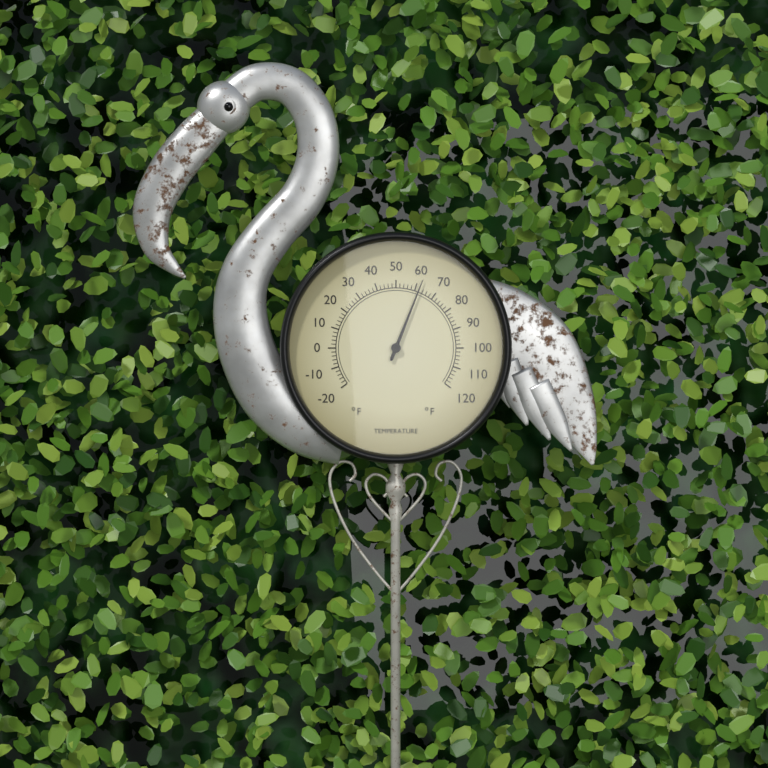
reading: 62 °F
